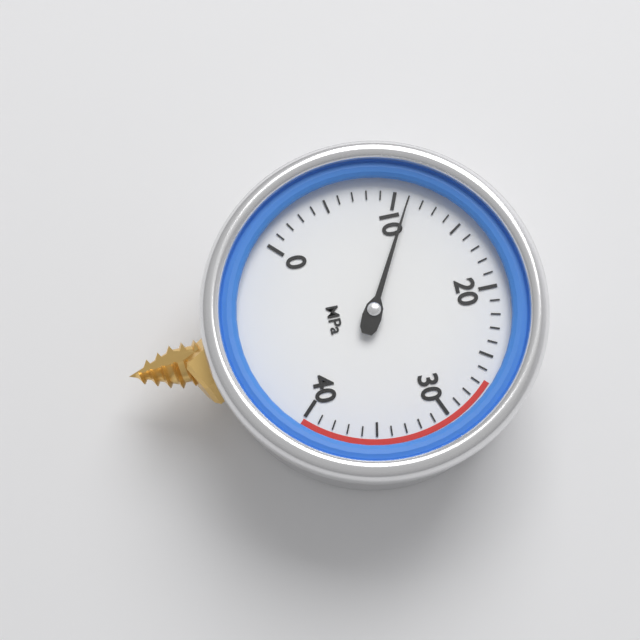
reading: 11 MPa
